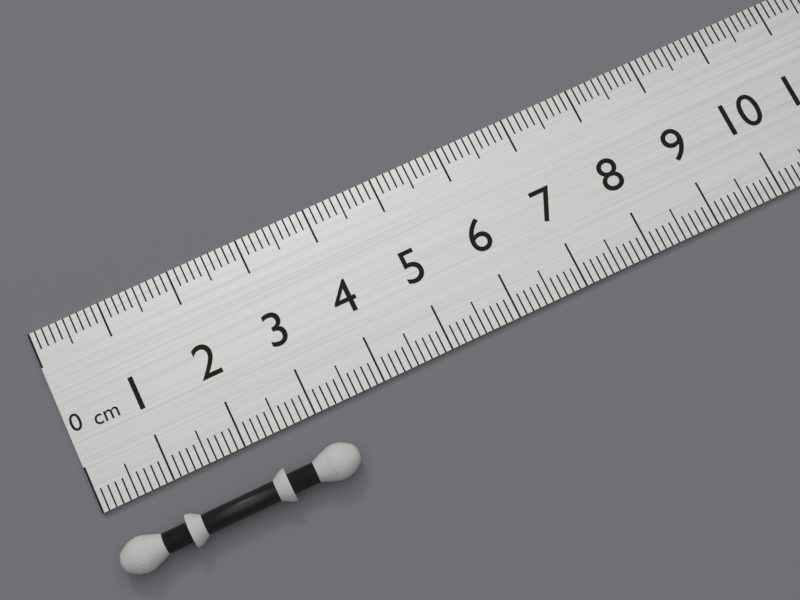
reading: 3.3 cm
